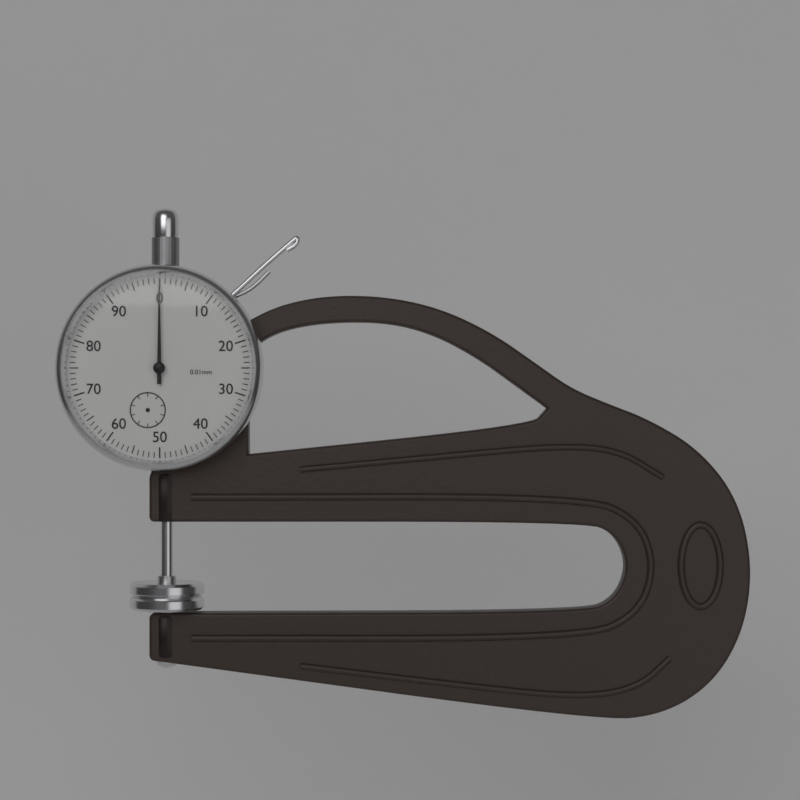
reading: 0.00 mm
